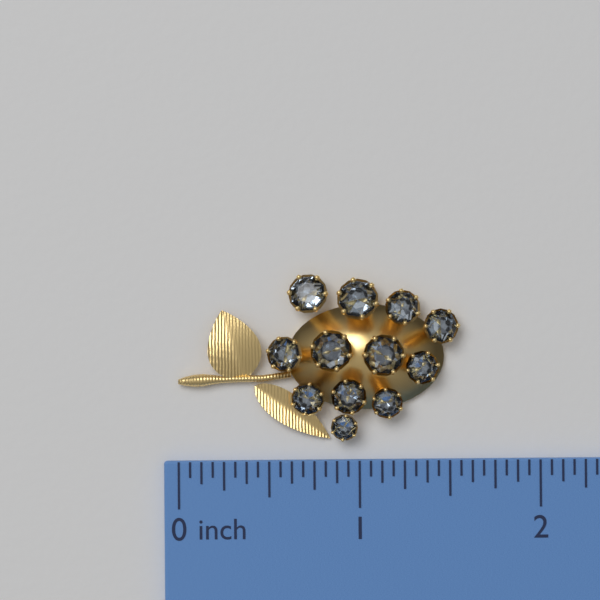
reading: 1.5625 inch
